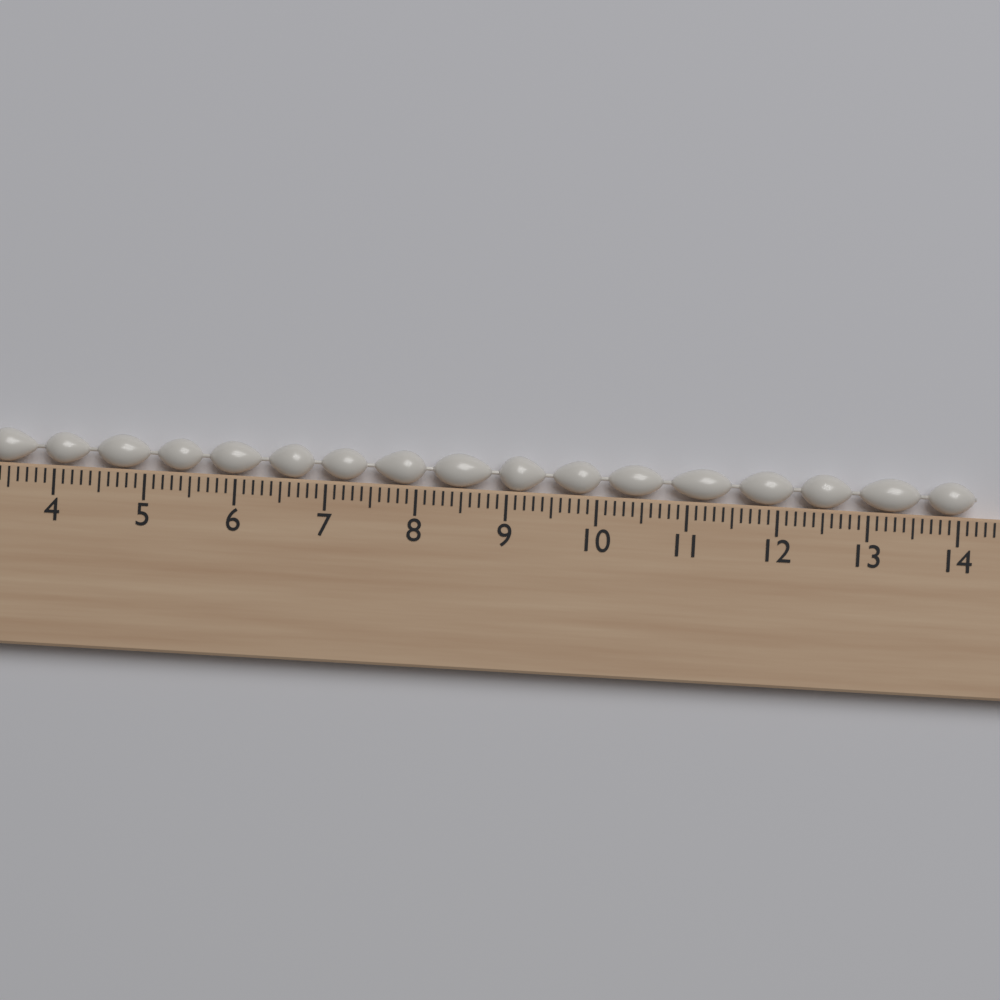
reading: 14.2 cm
